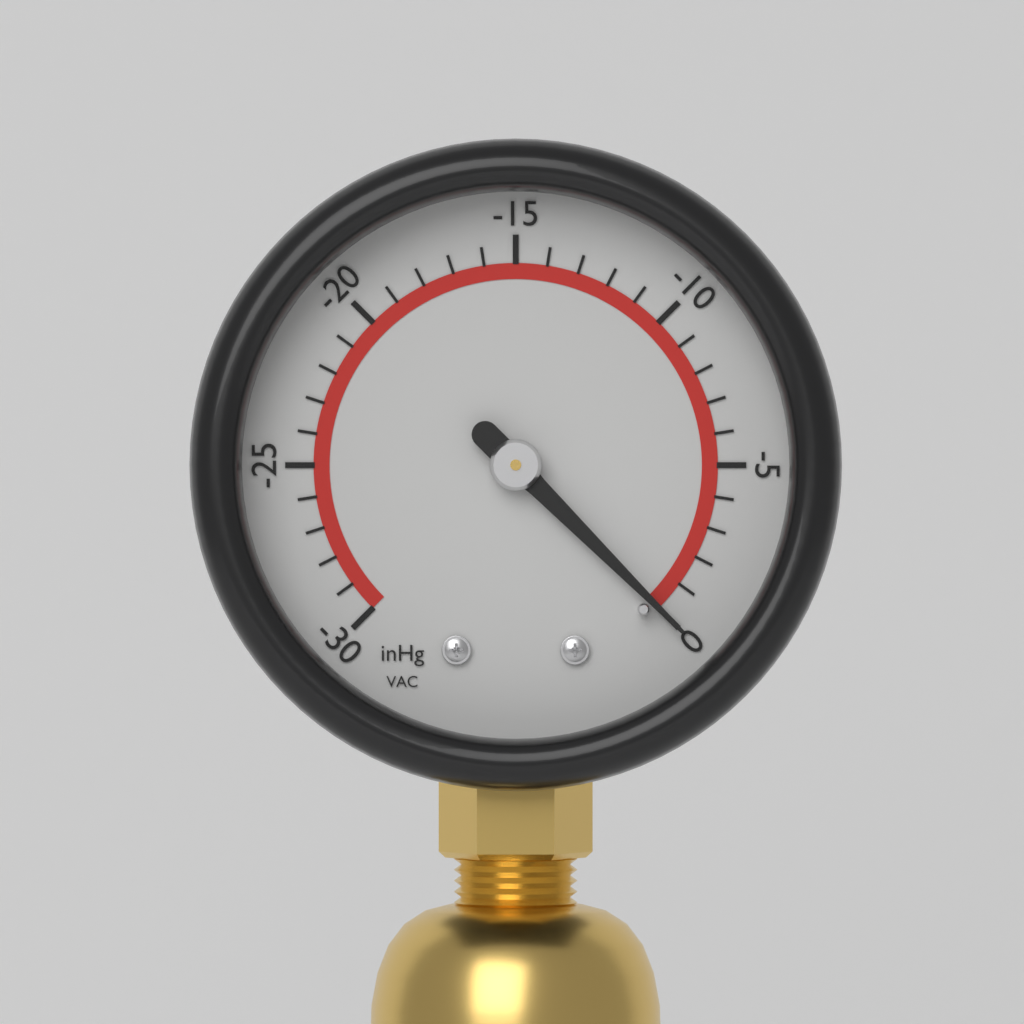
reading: 0 inHg
